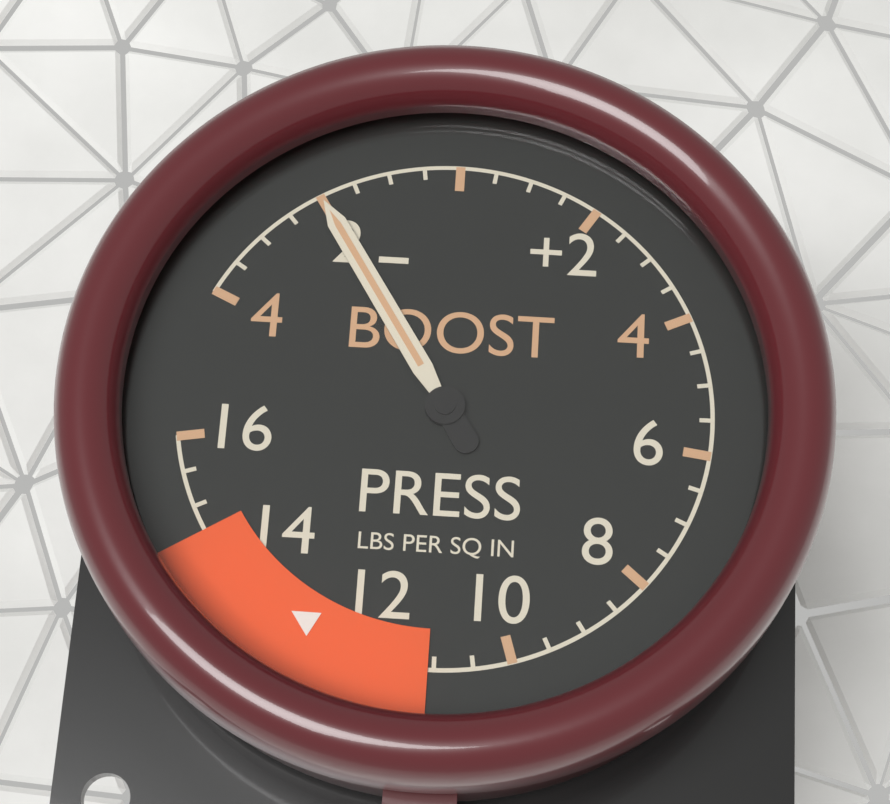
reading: -2.0 psi
